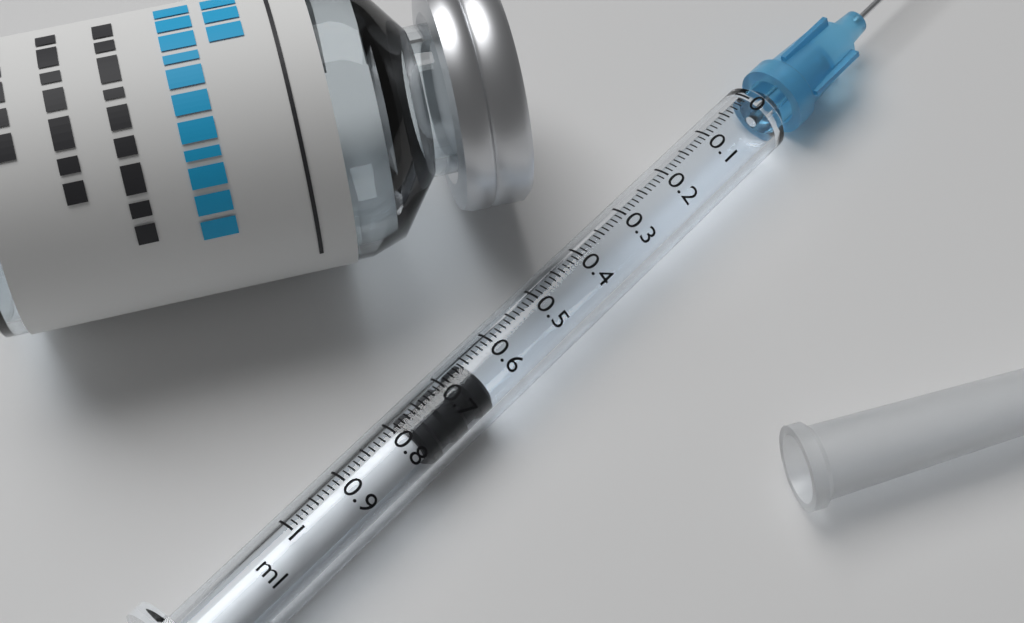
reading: 0.65 ml
